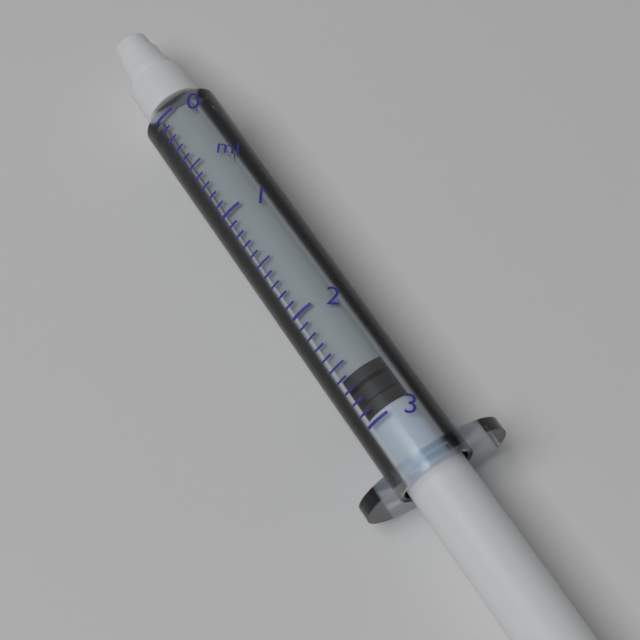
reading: 2.6 ml
